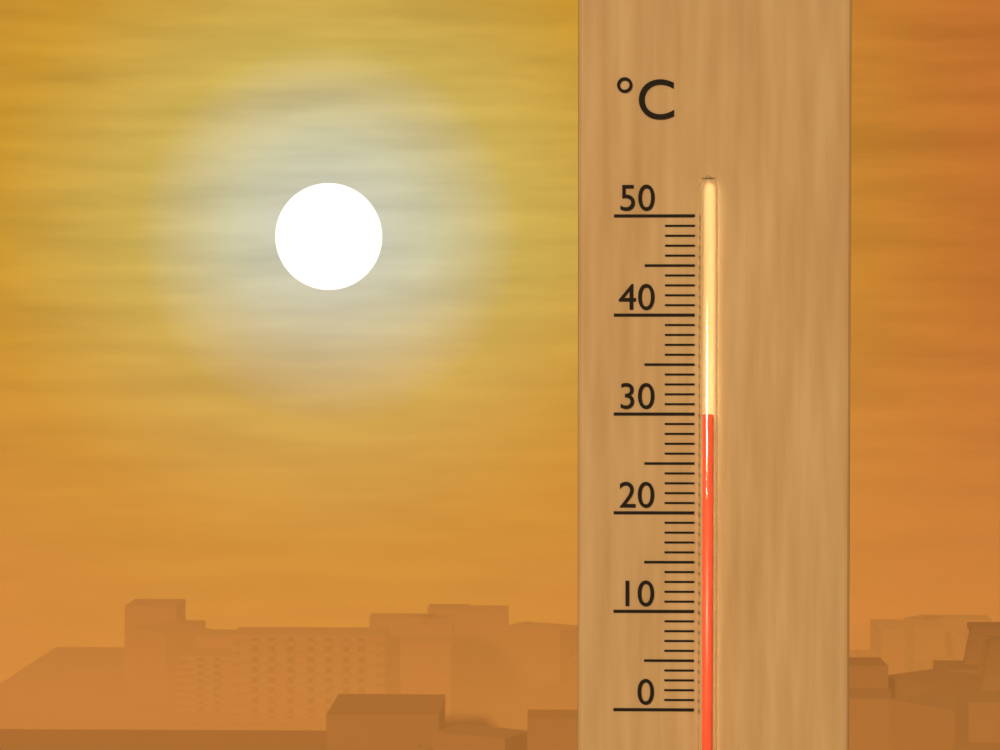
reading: 30 °C
